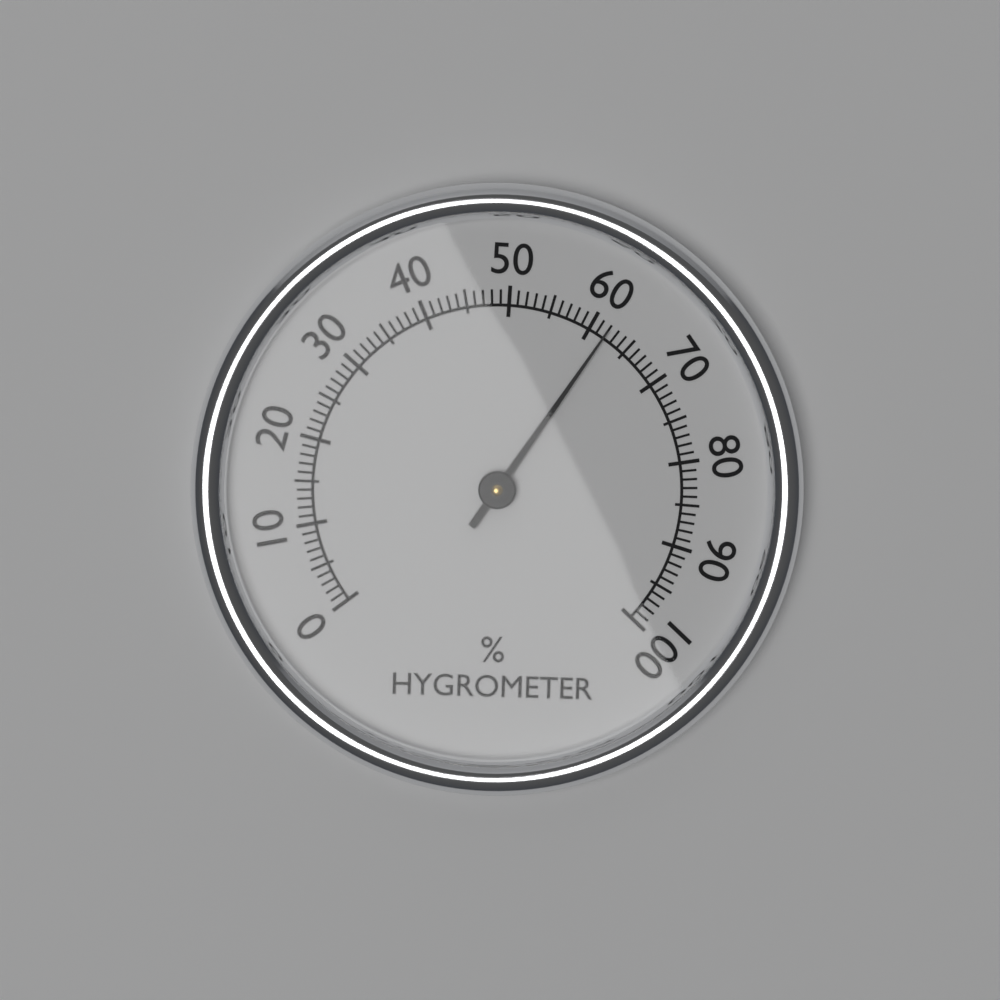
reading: 62 %
